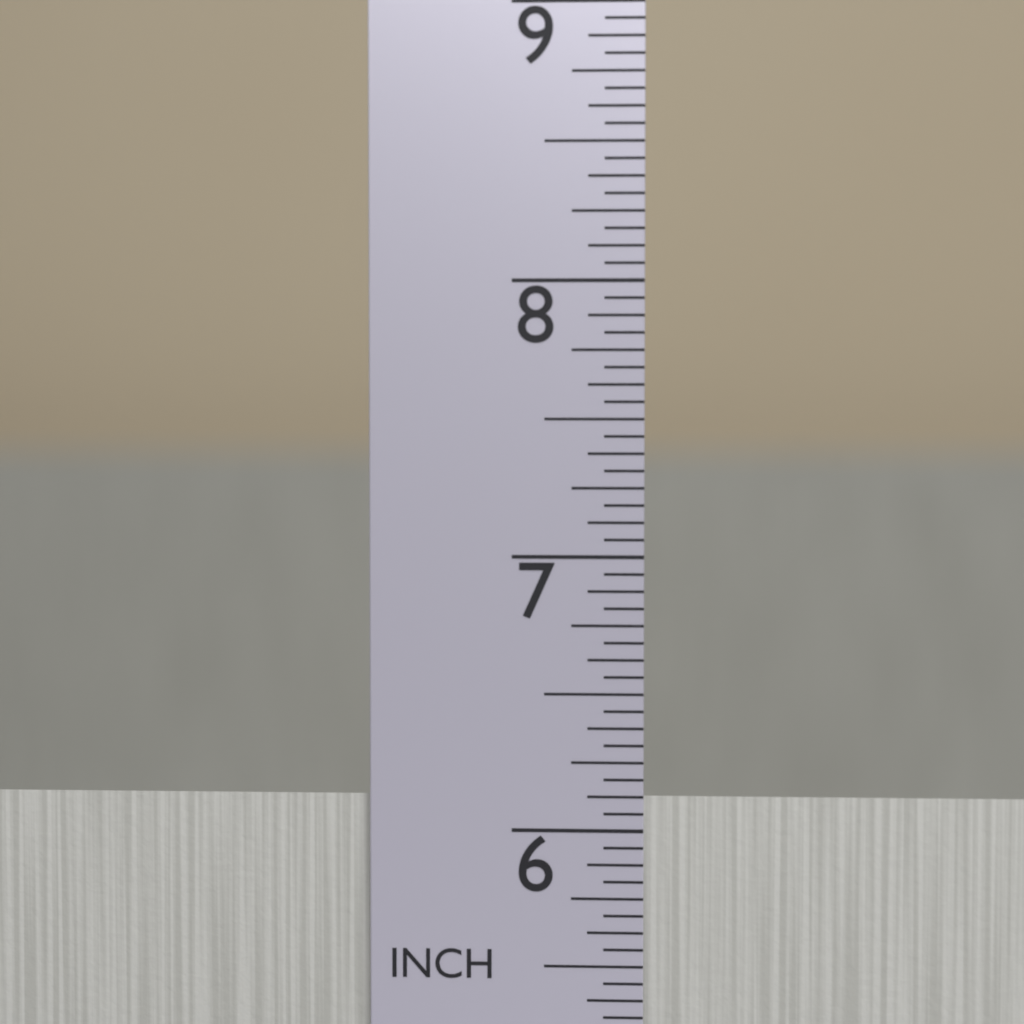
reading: 6.1250 in
